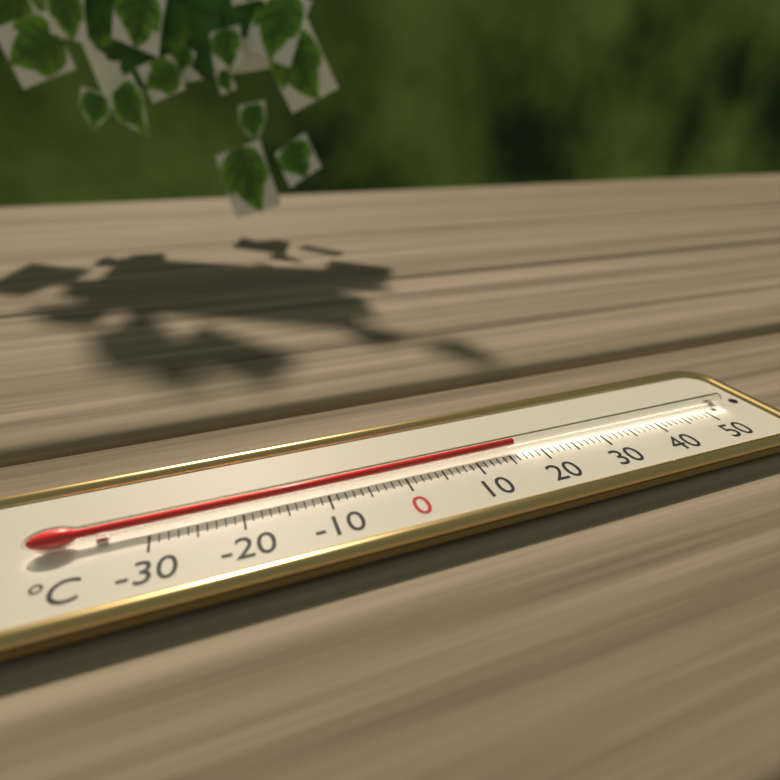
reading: 16 °C
